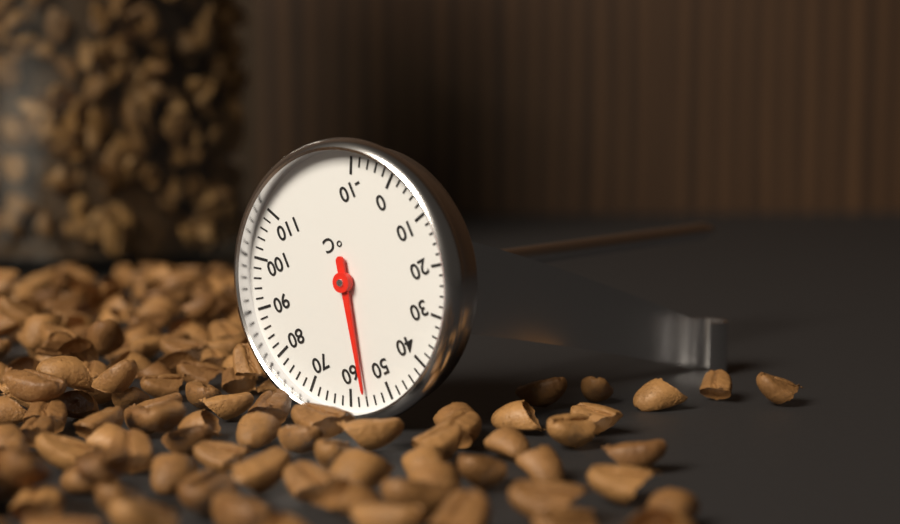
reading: 56 °C
